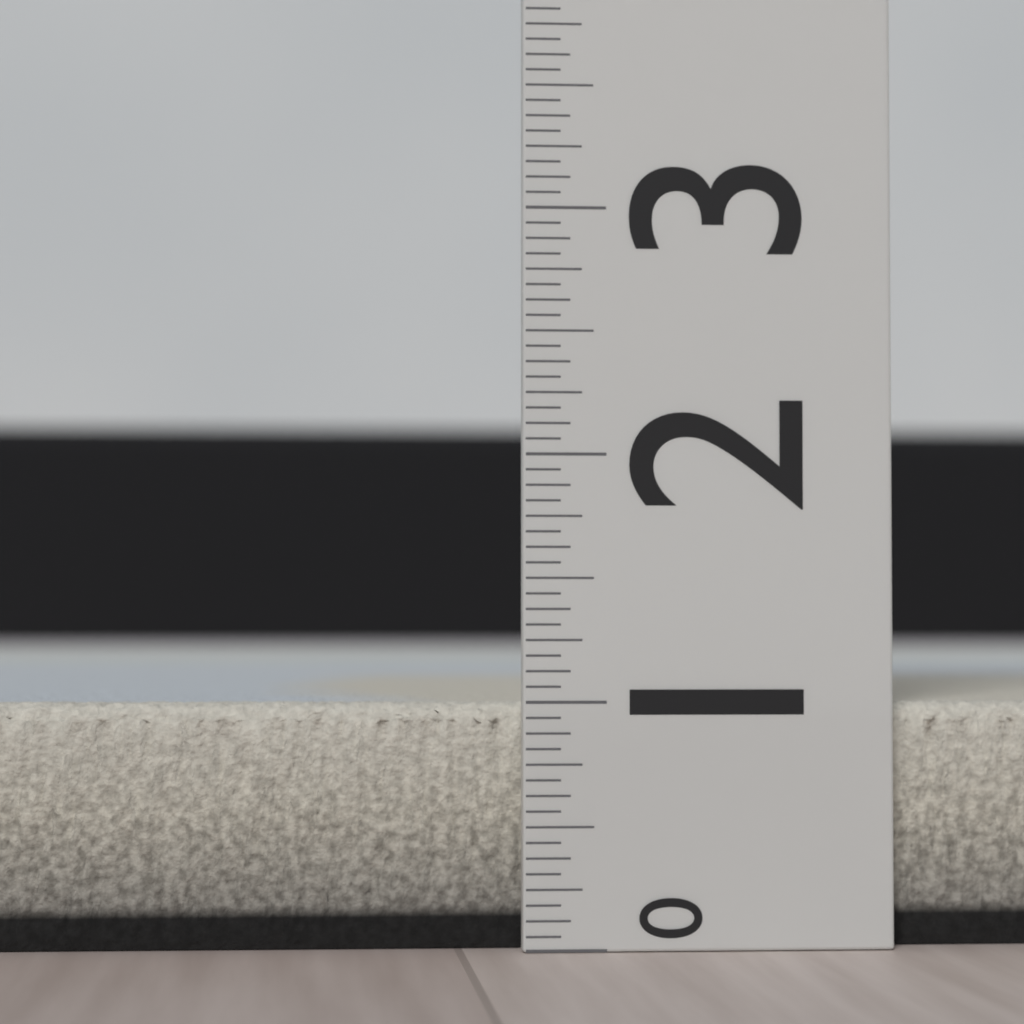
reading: 1.0000 (no unit)
